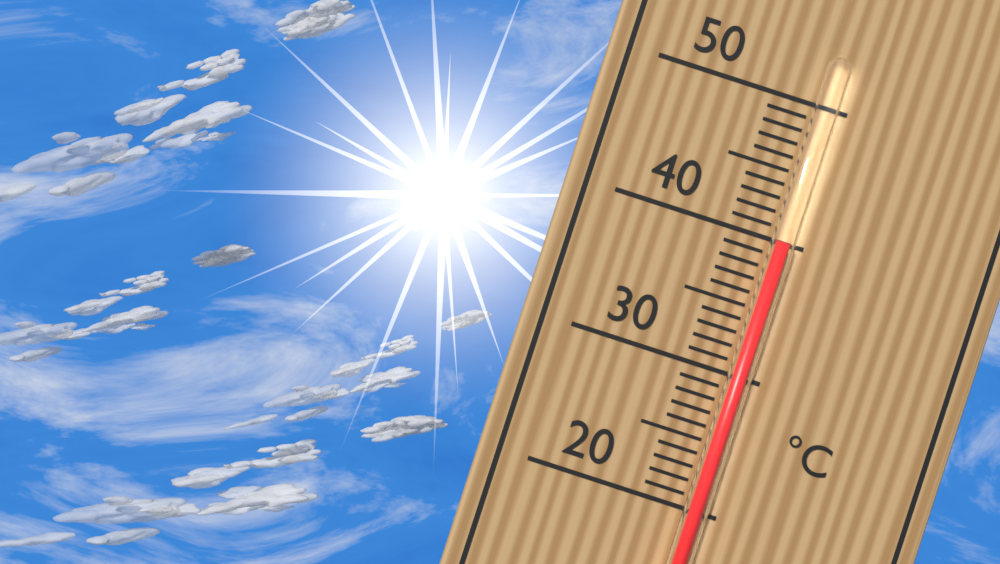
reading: 40 °C
